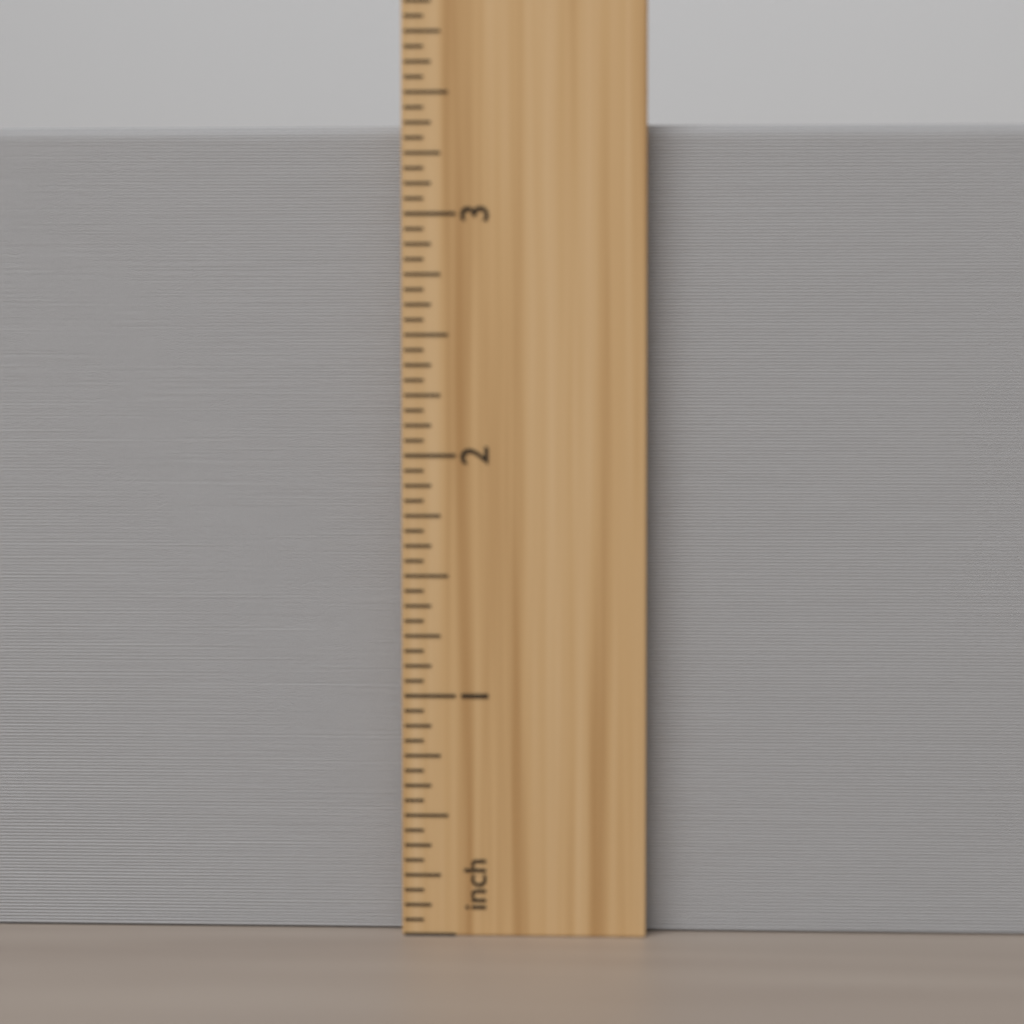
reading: 3.3750 inch
